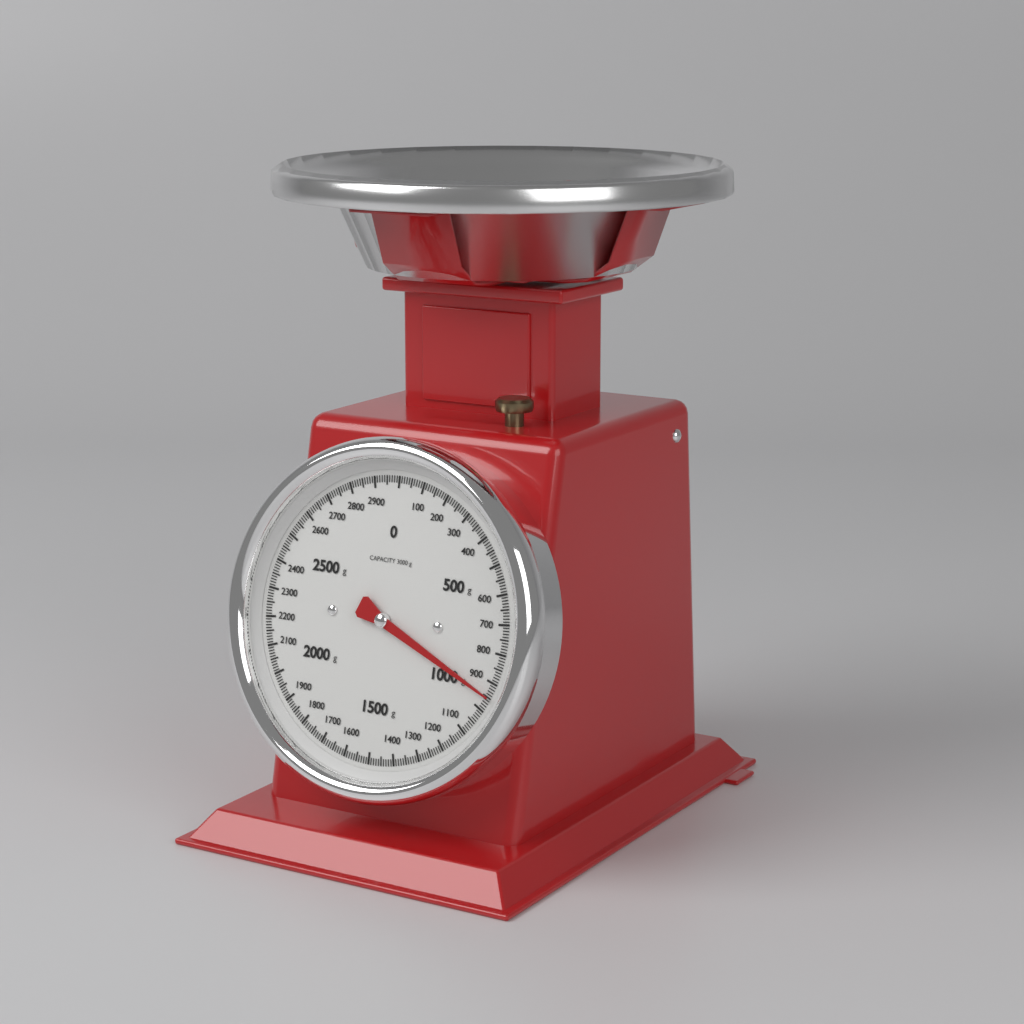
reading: 950 g
